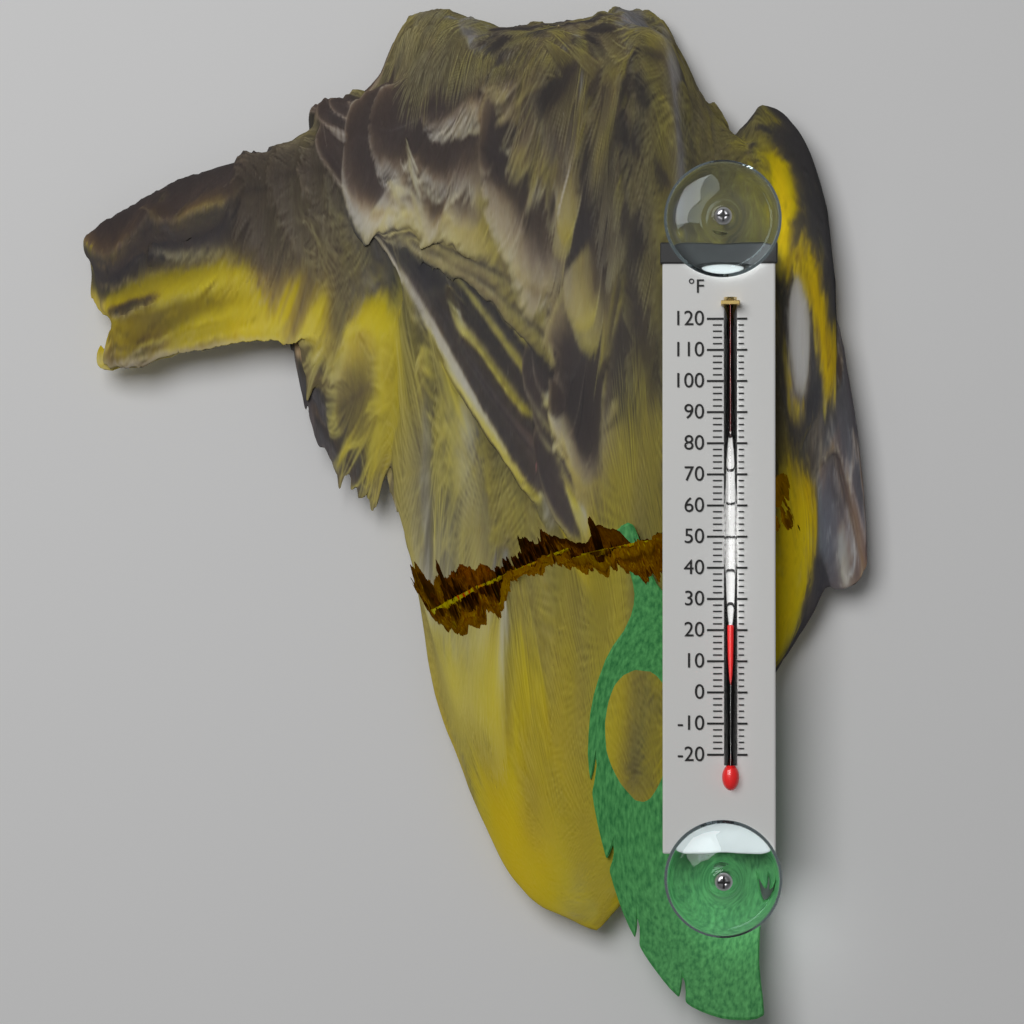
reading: 22 °F
